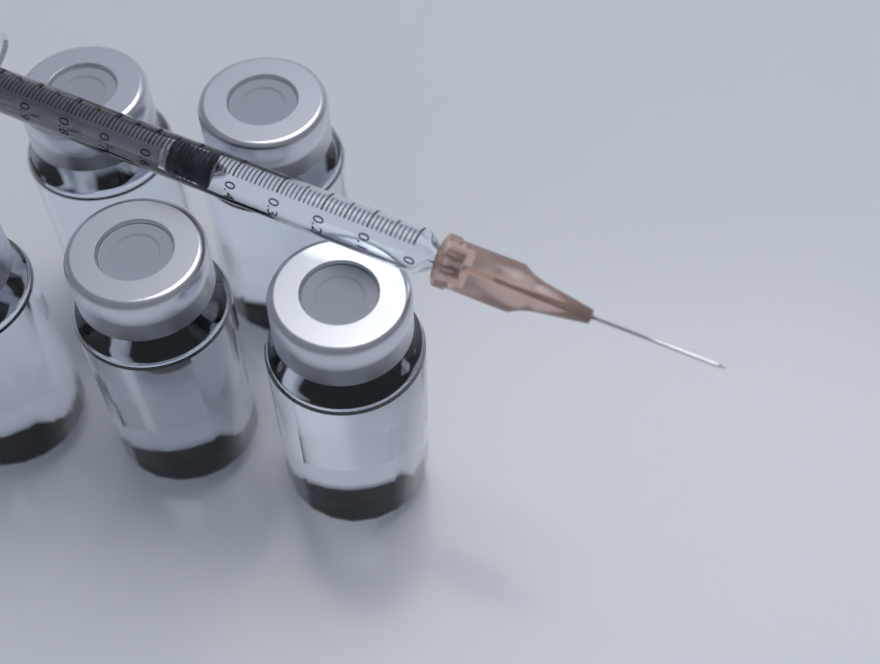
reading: 0.45 ml
